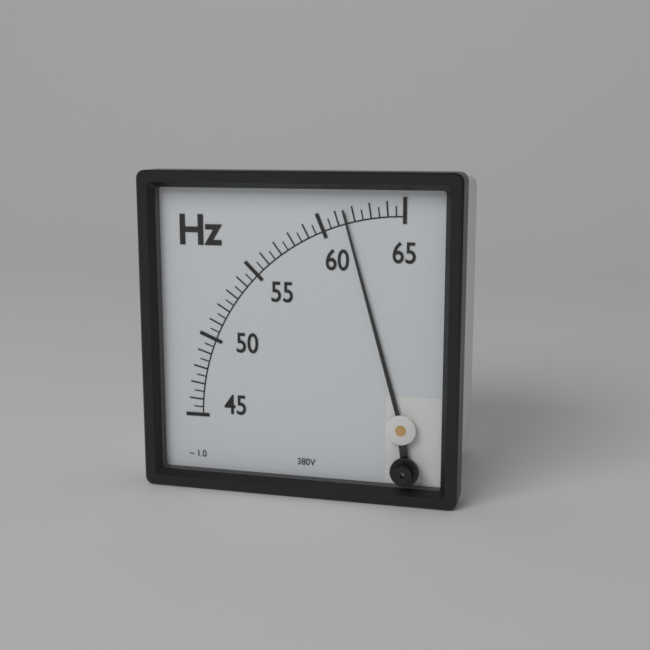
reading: 61.5 Hz
